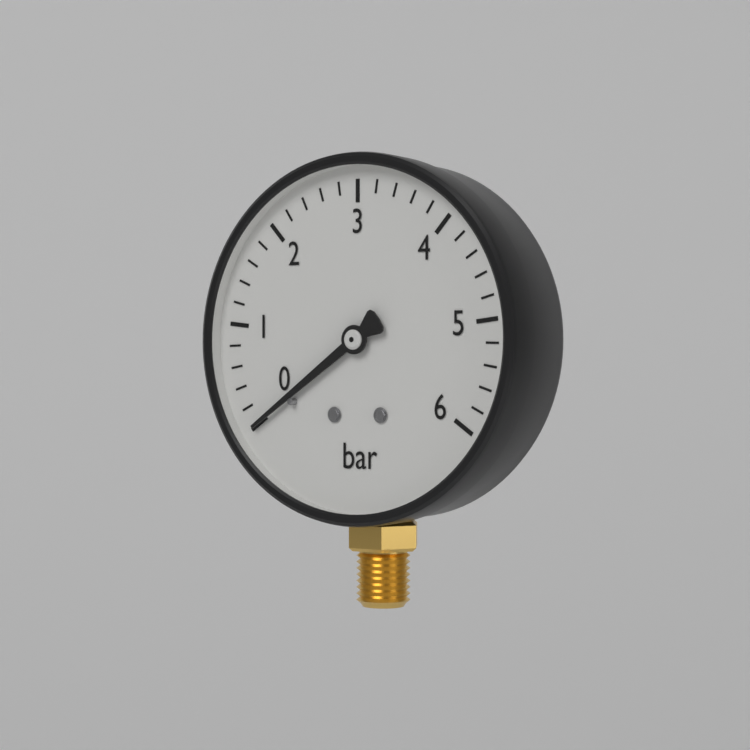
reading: 0.0 bar
